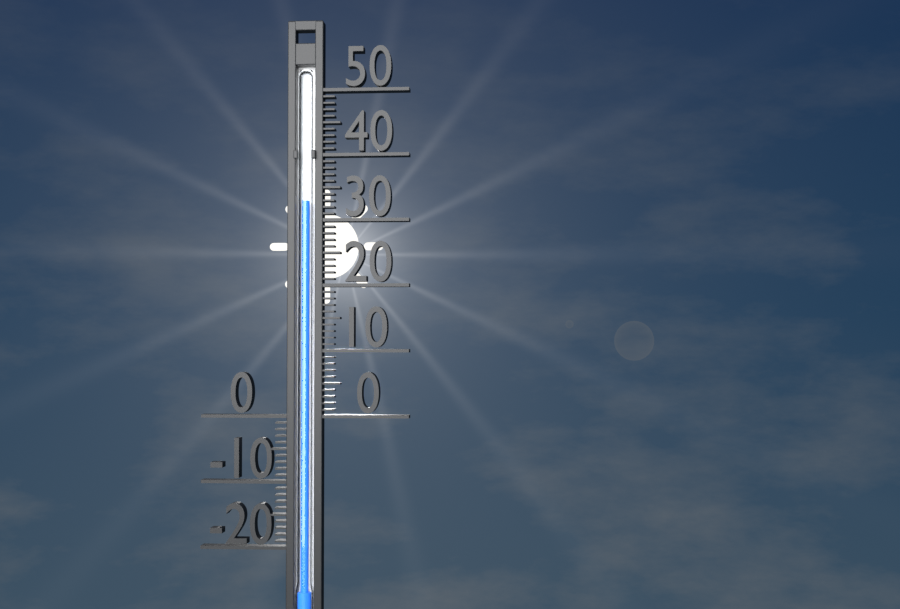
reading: 33 (no unit)
